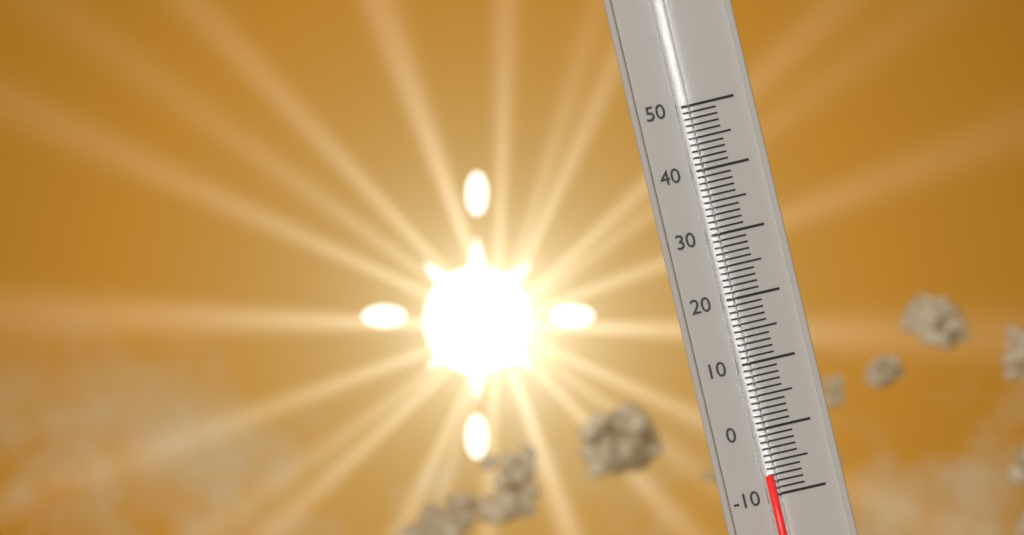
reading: -7 (no unit)
